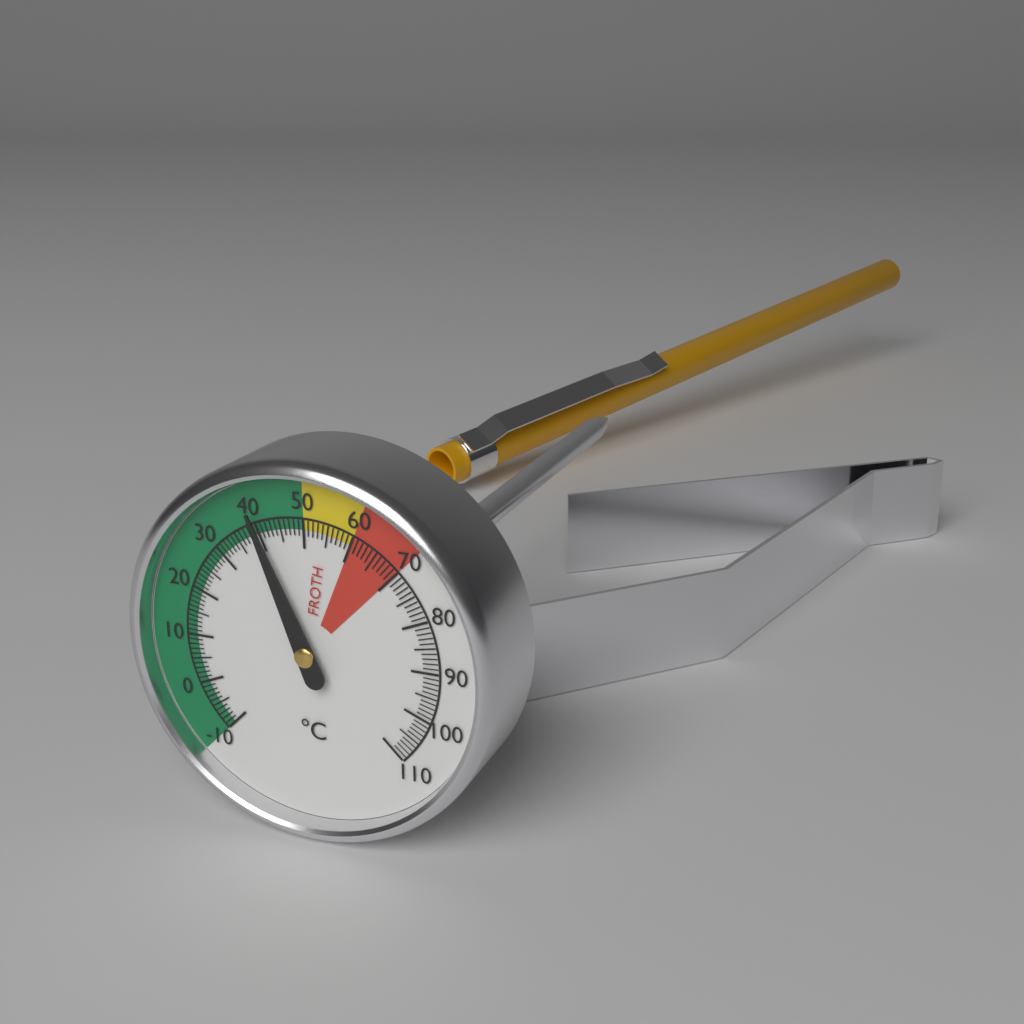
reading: 40 °C
